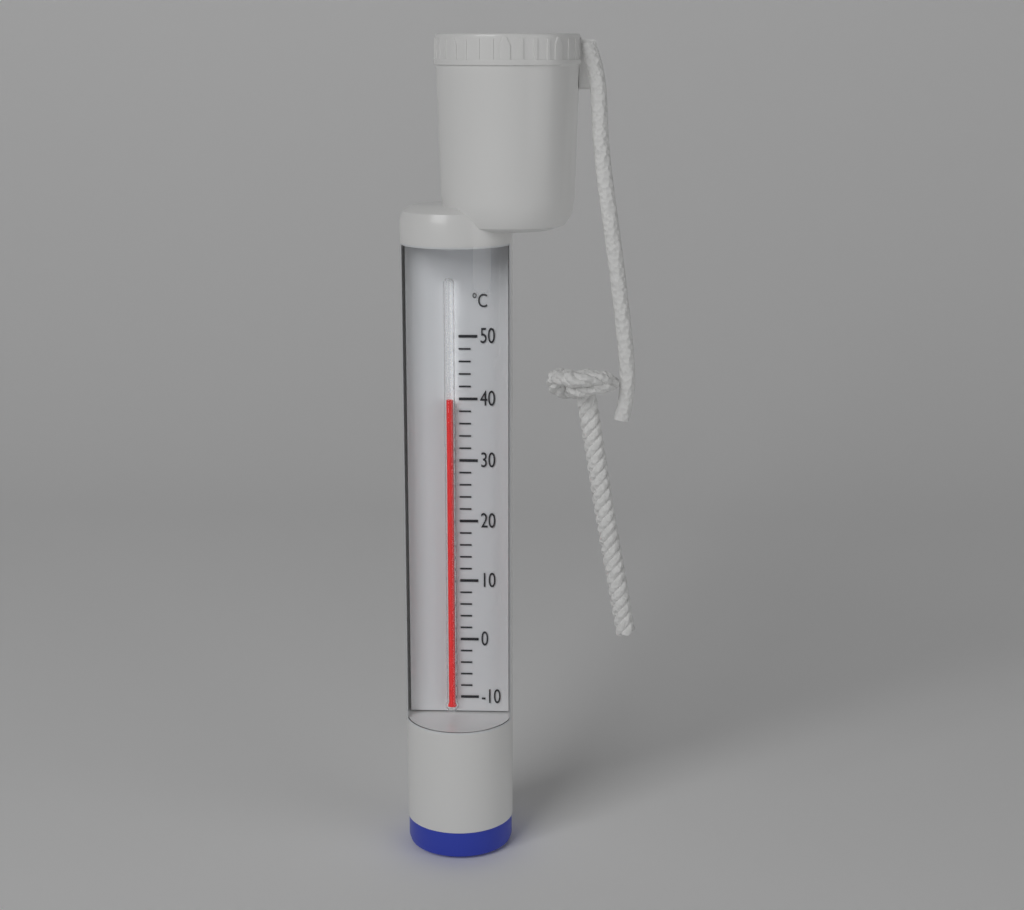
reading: 40 °C
